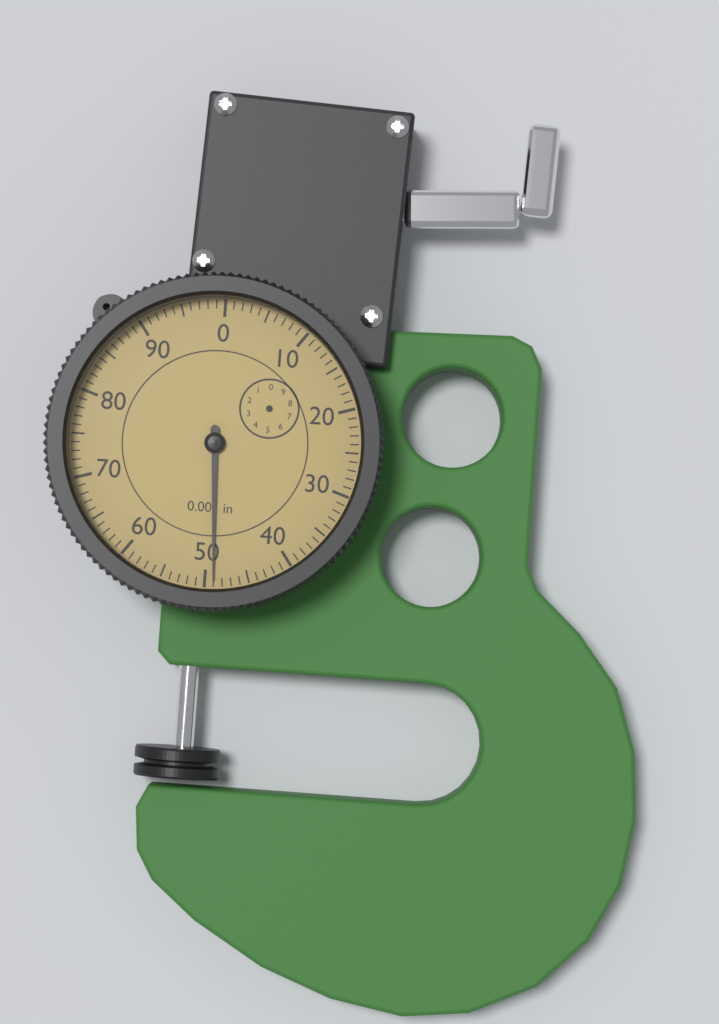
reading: 49 0.001 in
